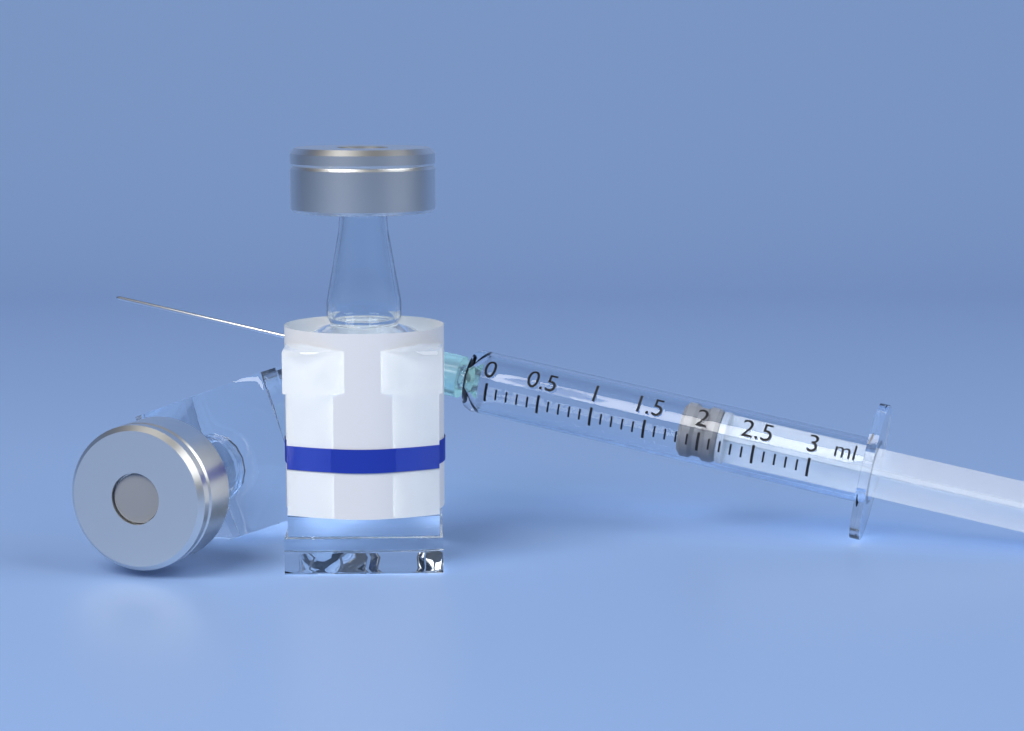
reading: 1.8 ml
